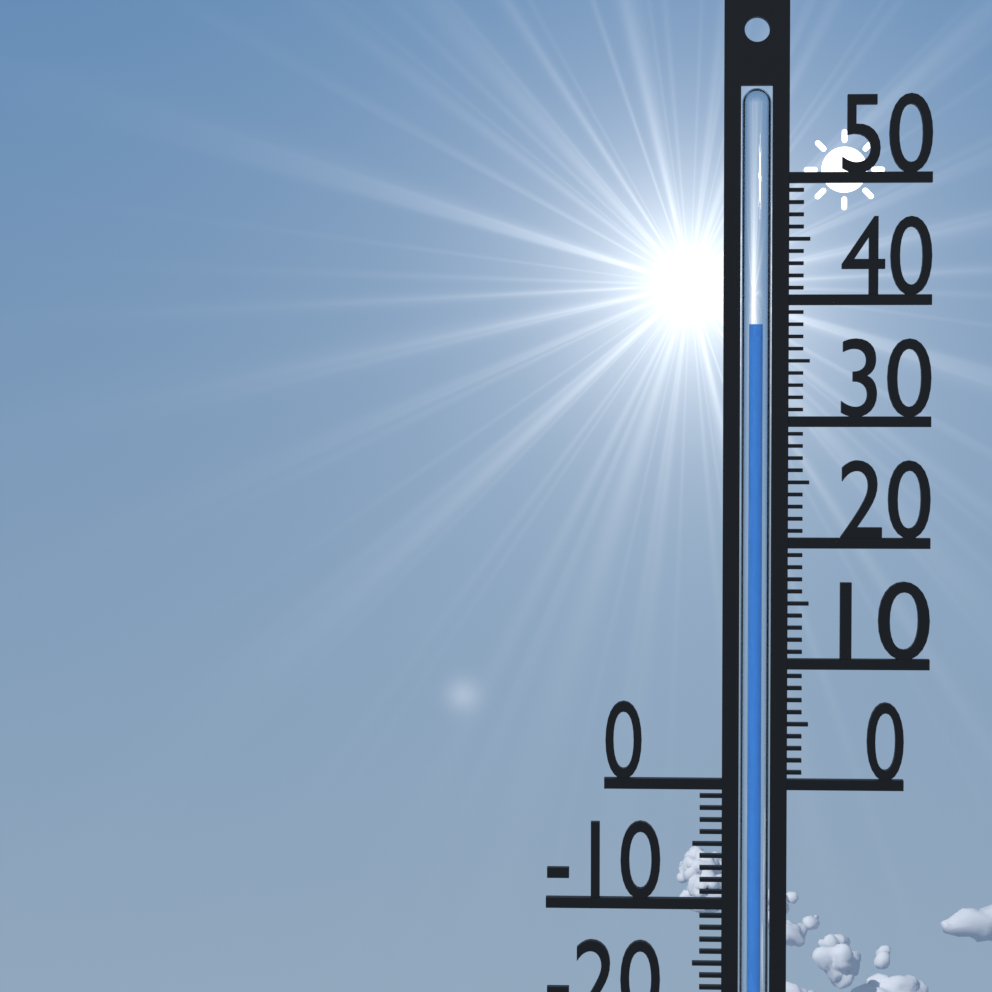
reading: 38 °C
